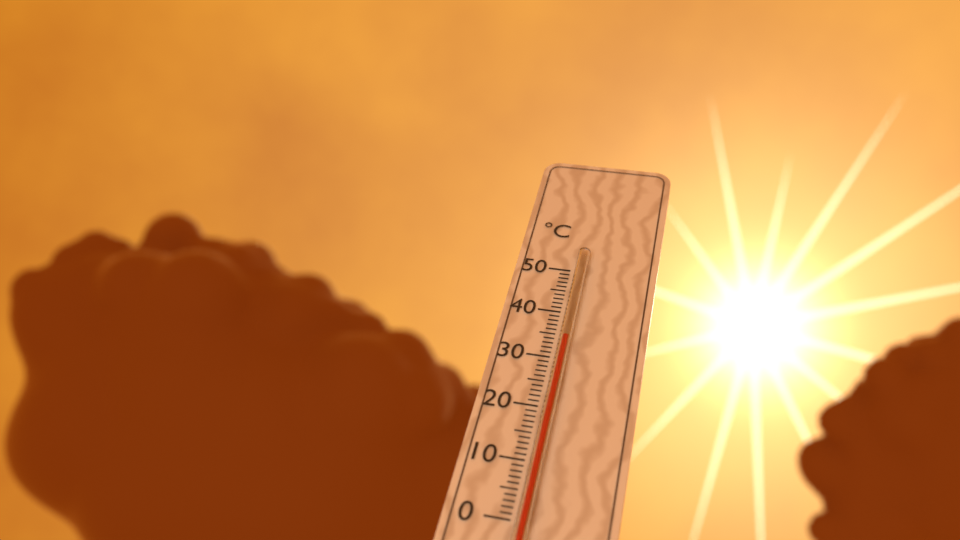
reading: 34 °C
